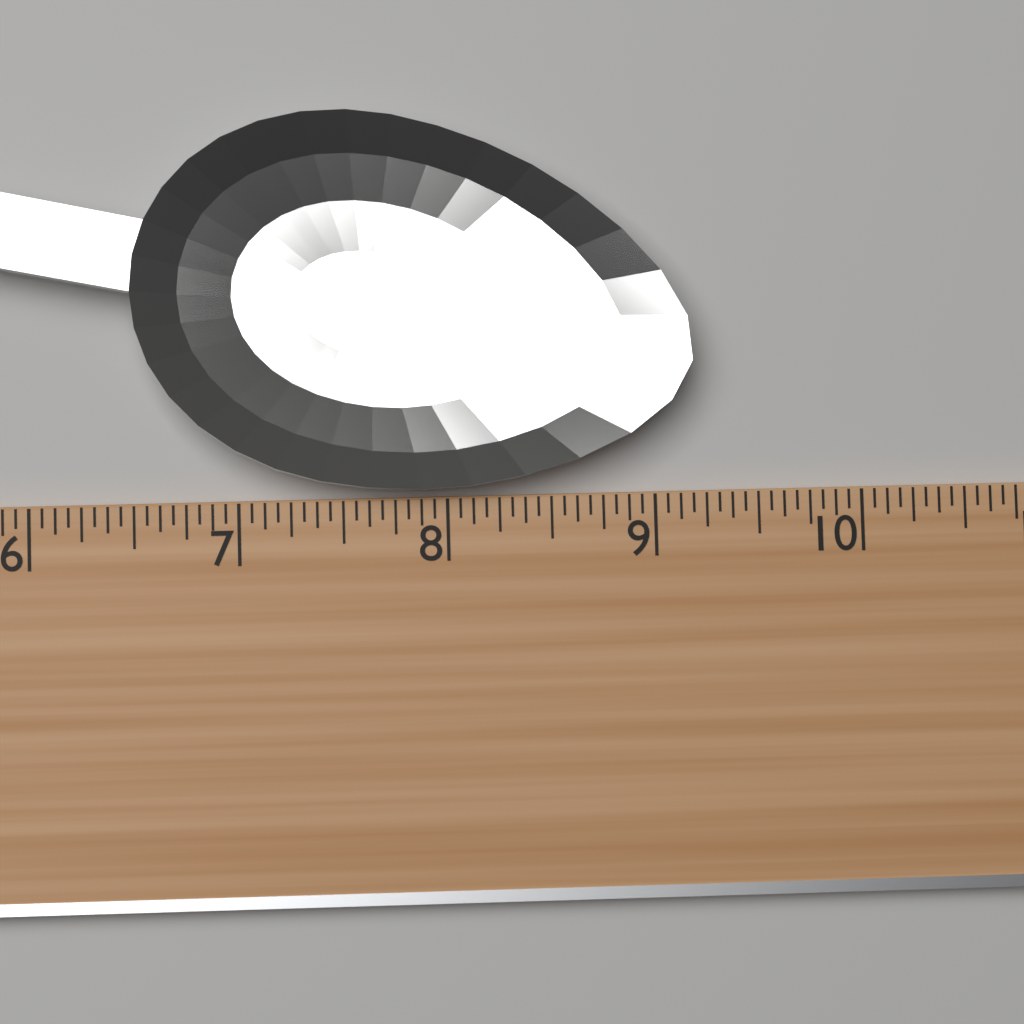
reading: 9.1875 (no unit)
